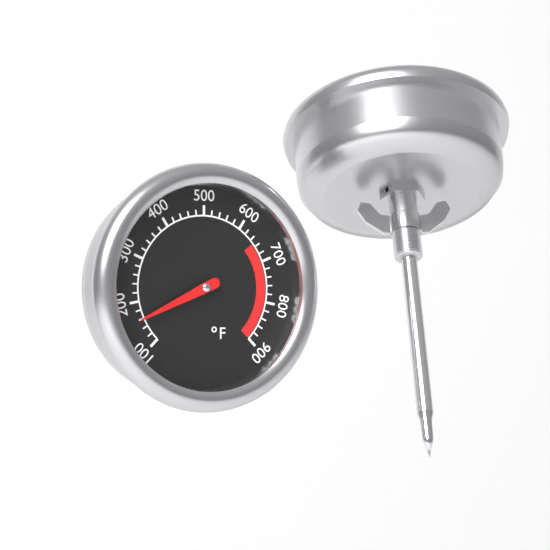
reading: 160 °F
